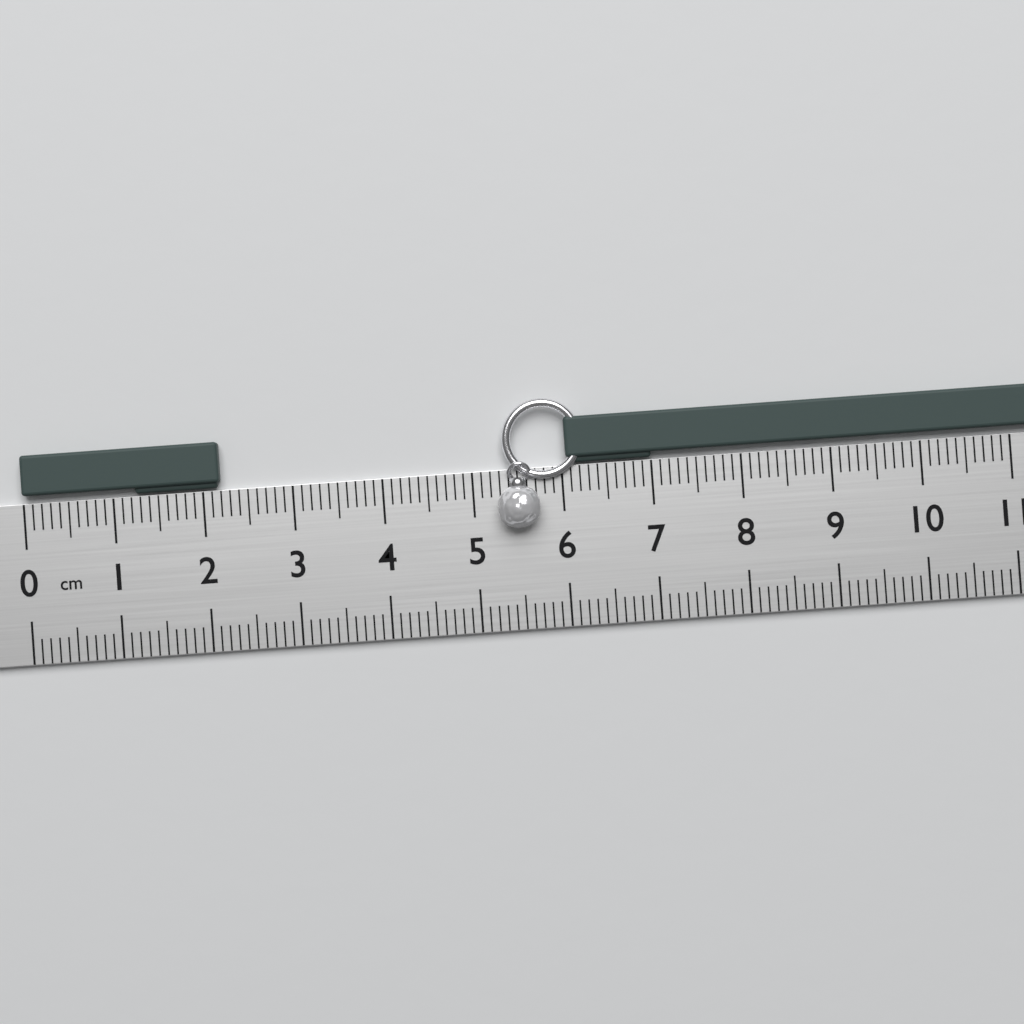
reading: 2.2 cm
